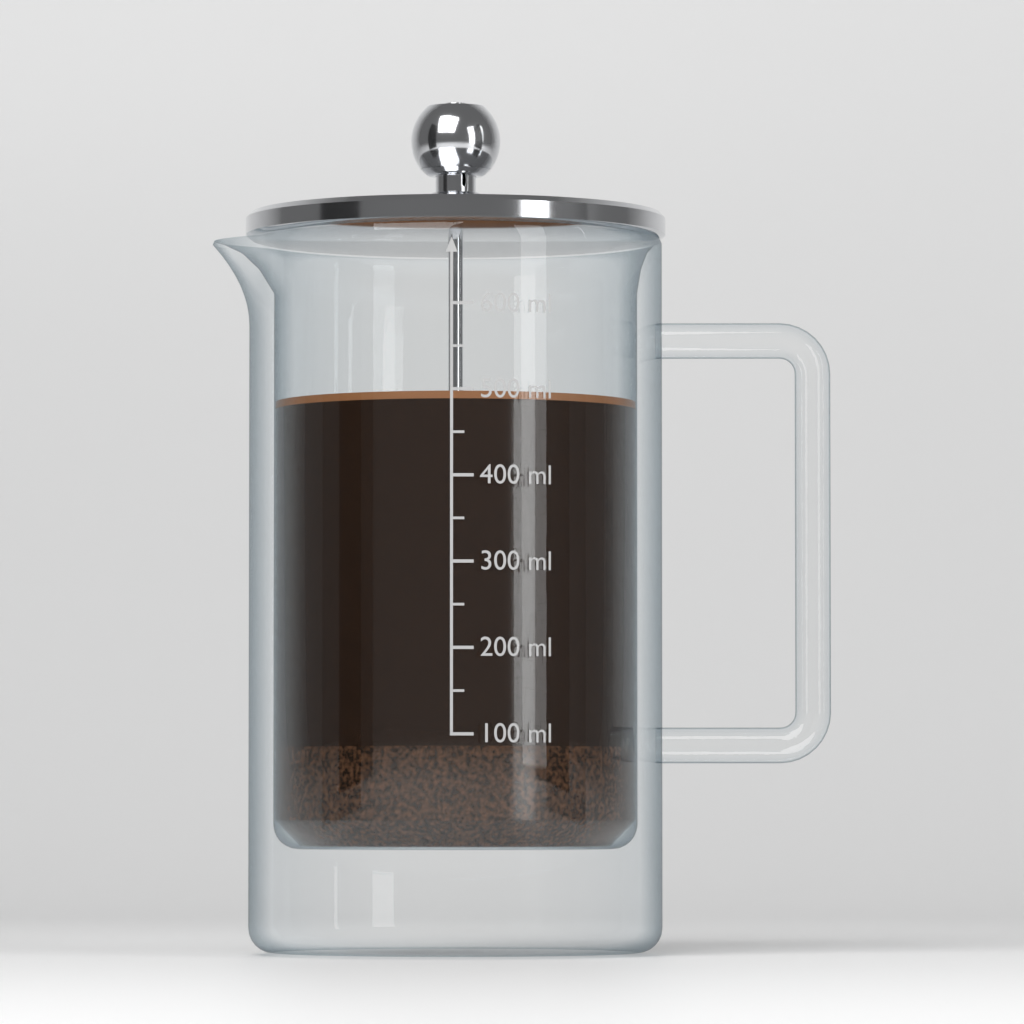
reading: 500 ml
